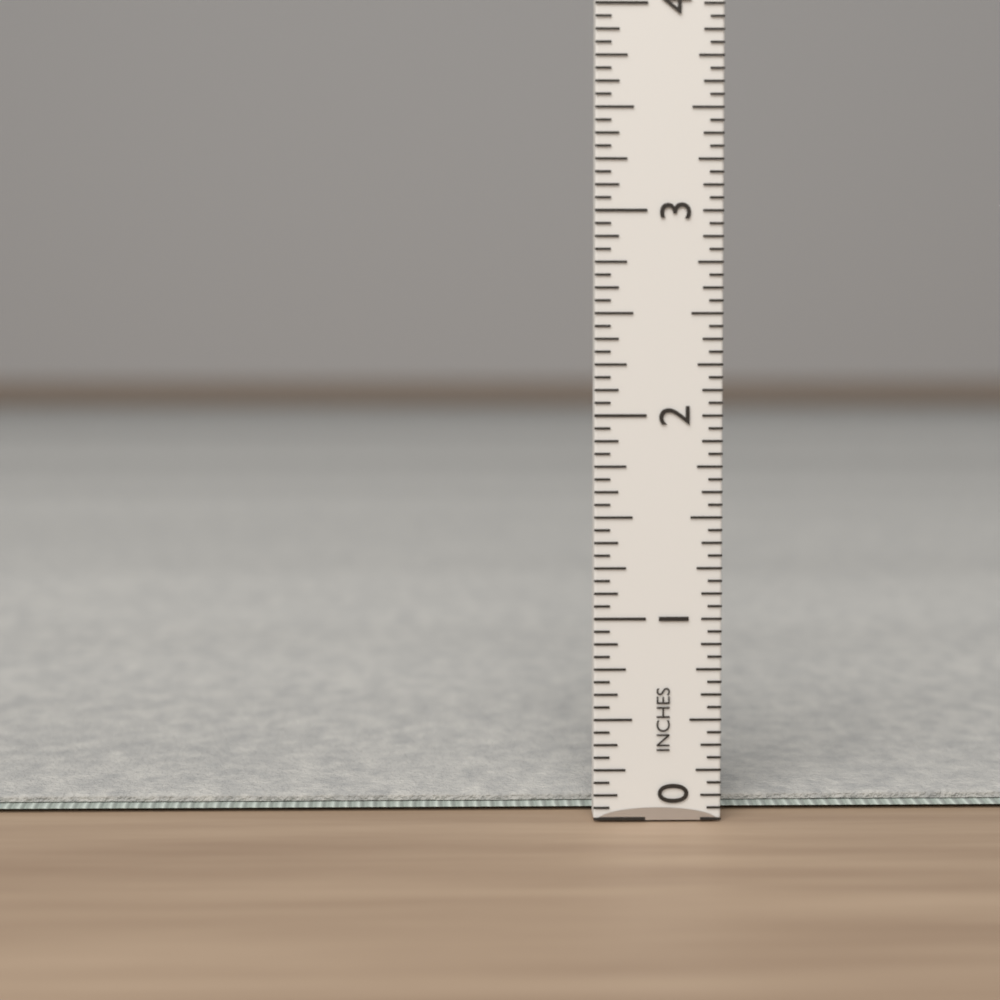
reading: 0.0625 in
